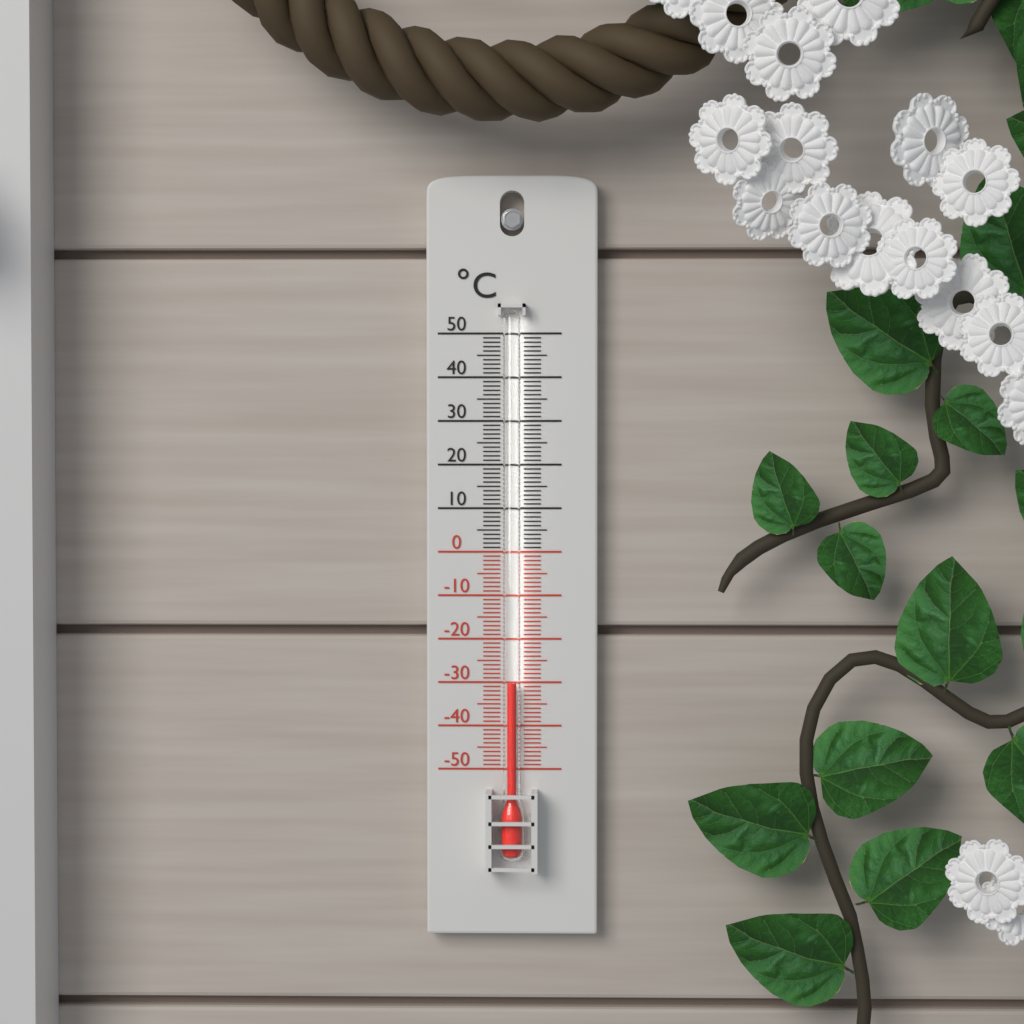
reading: -30 °C
